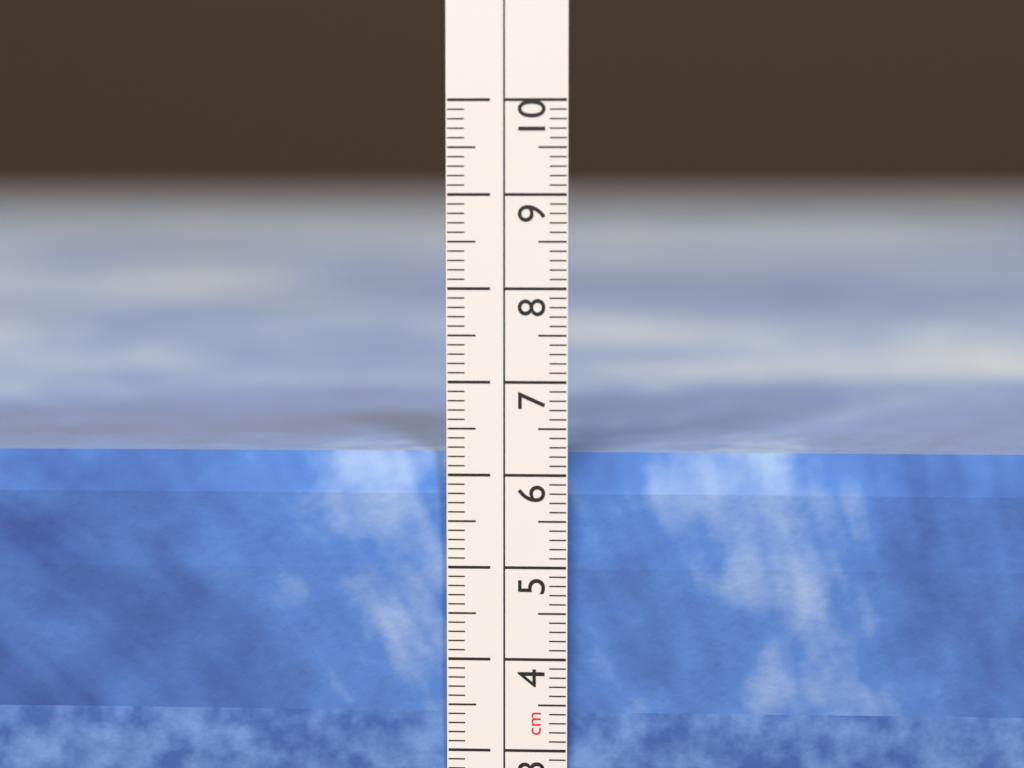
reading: 6.2 cm
